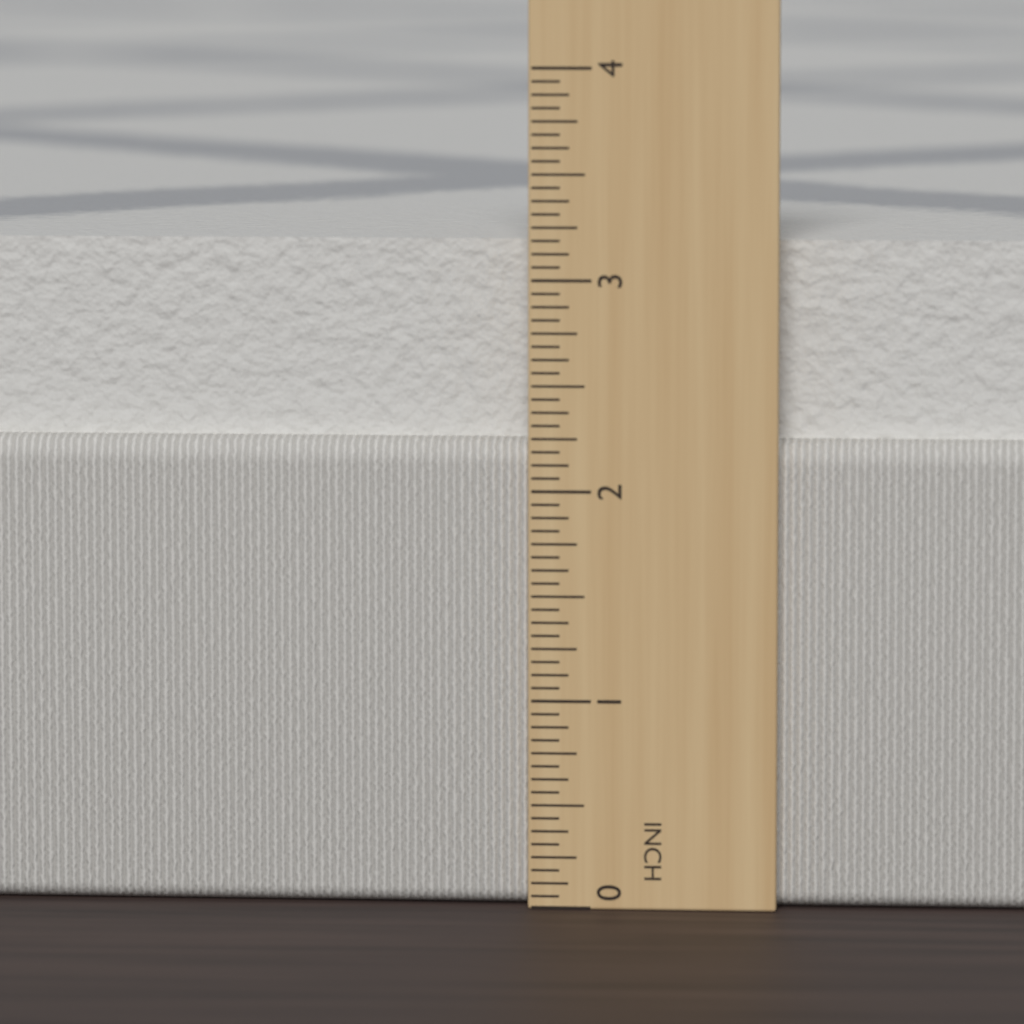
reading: 3.1875 in
